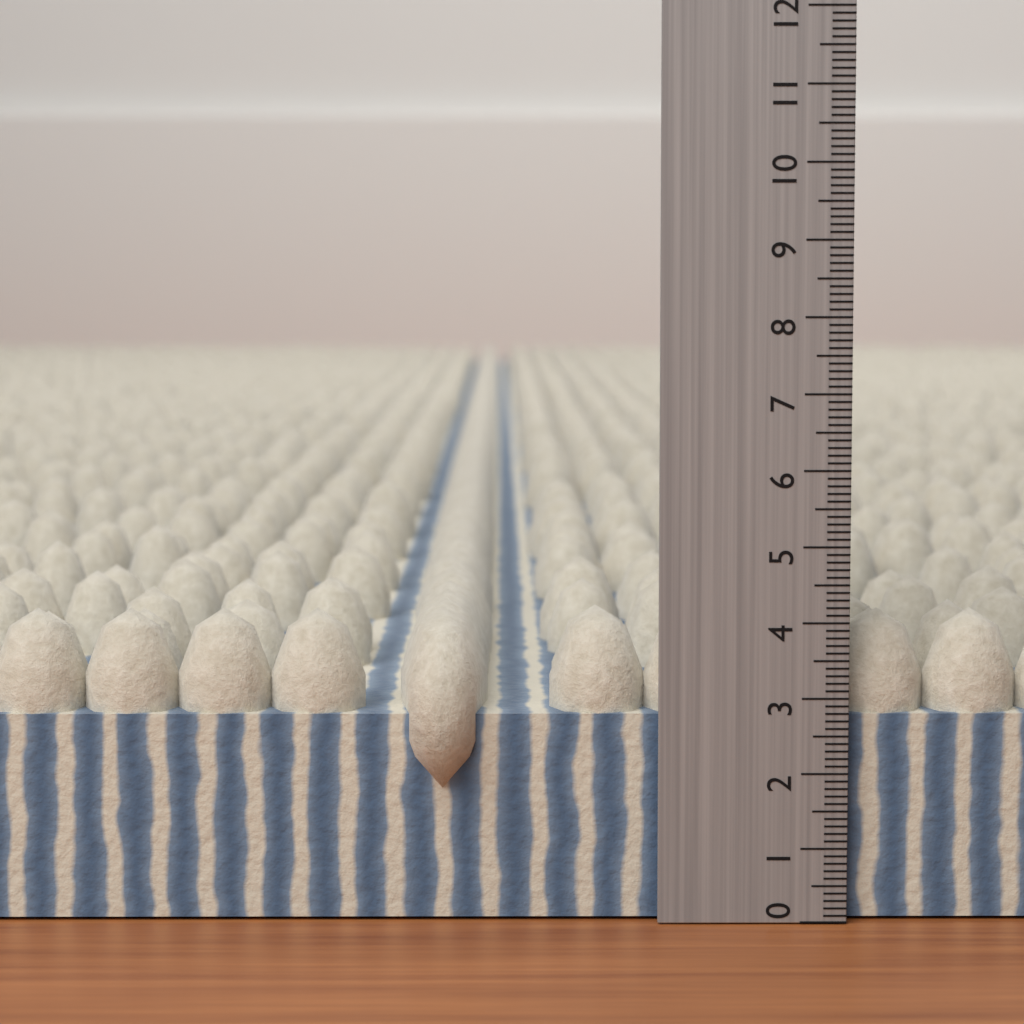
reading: 4.1 (no unit)
